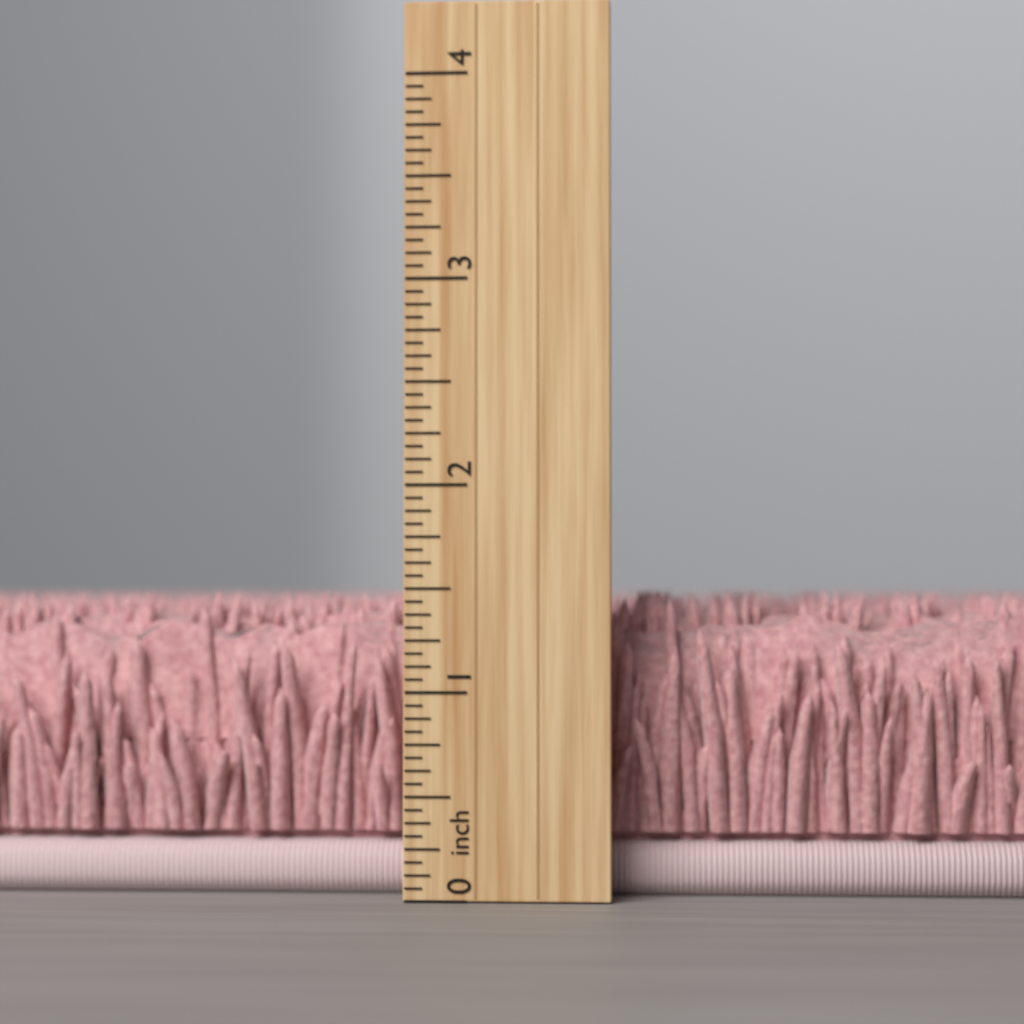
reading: 1.5000 inch
